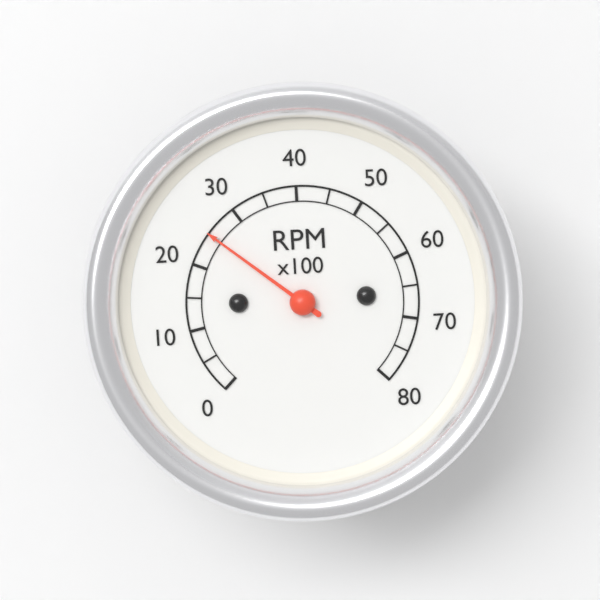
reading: 25 RPM x100
